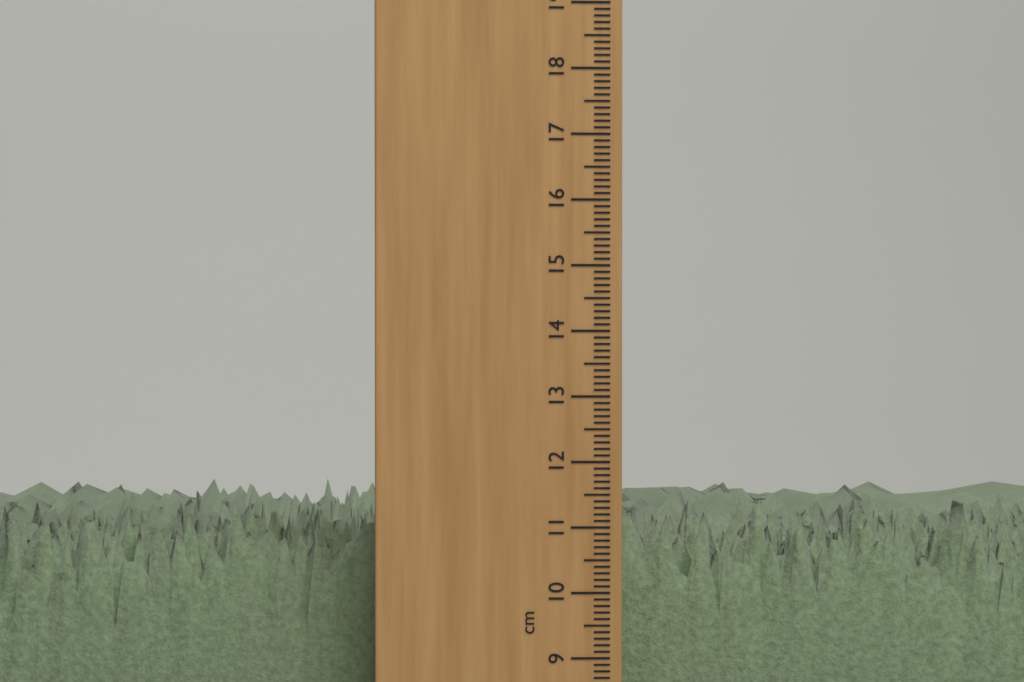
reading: 11.4 cm
